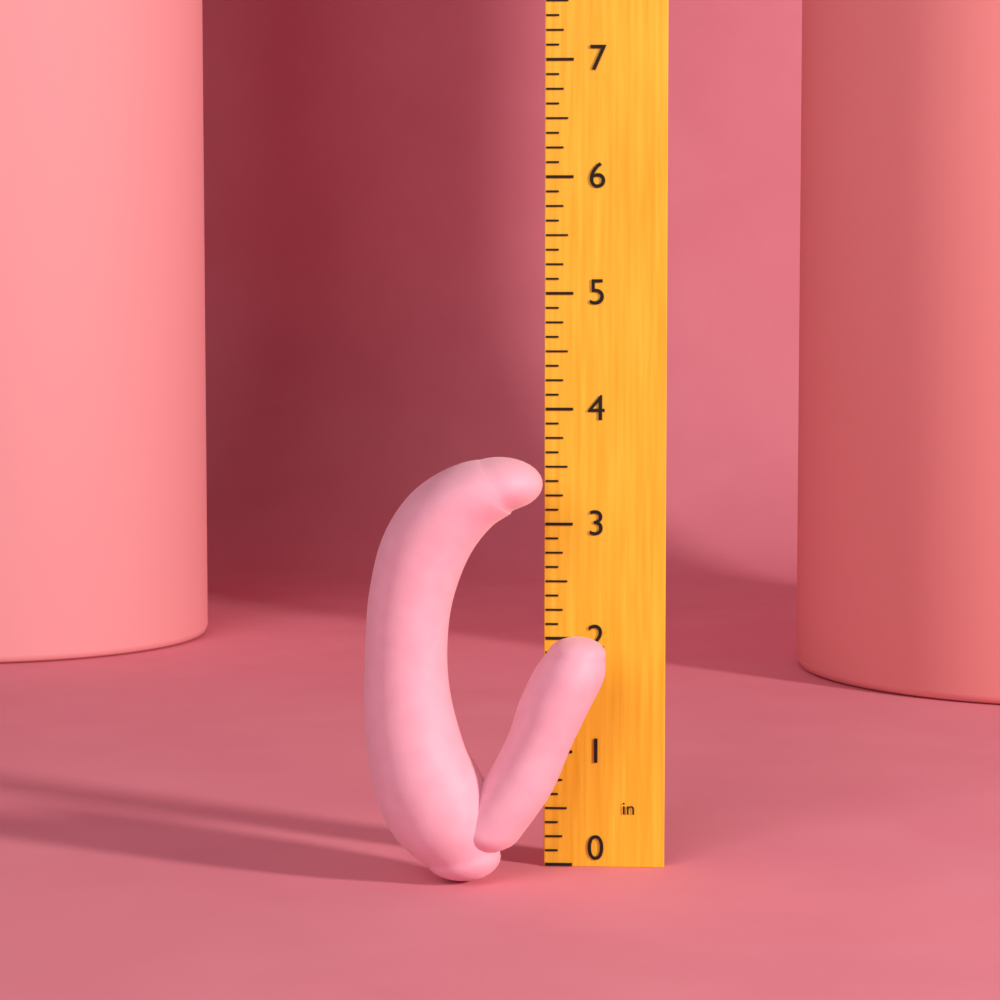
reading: 3.625 in
